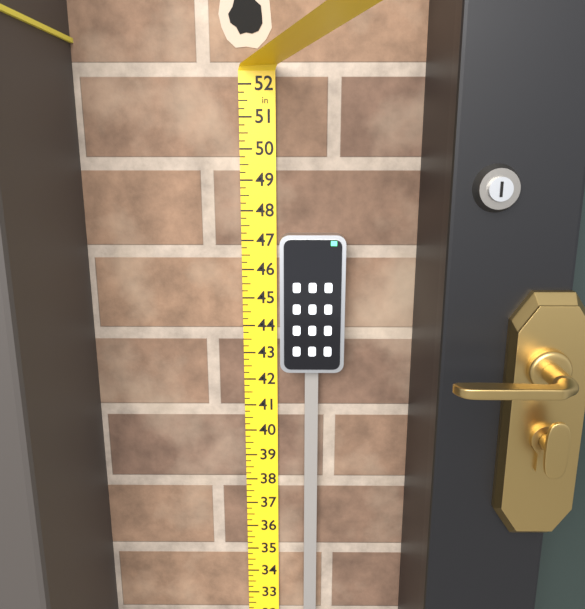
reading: 47.25 in
